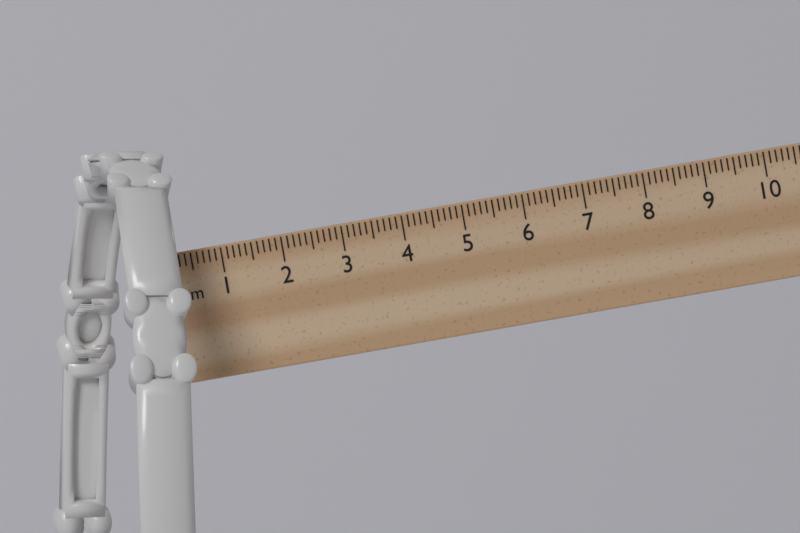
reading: 0.6 cm
